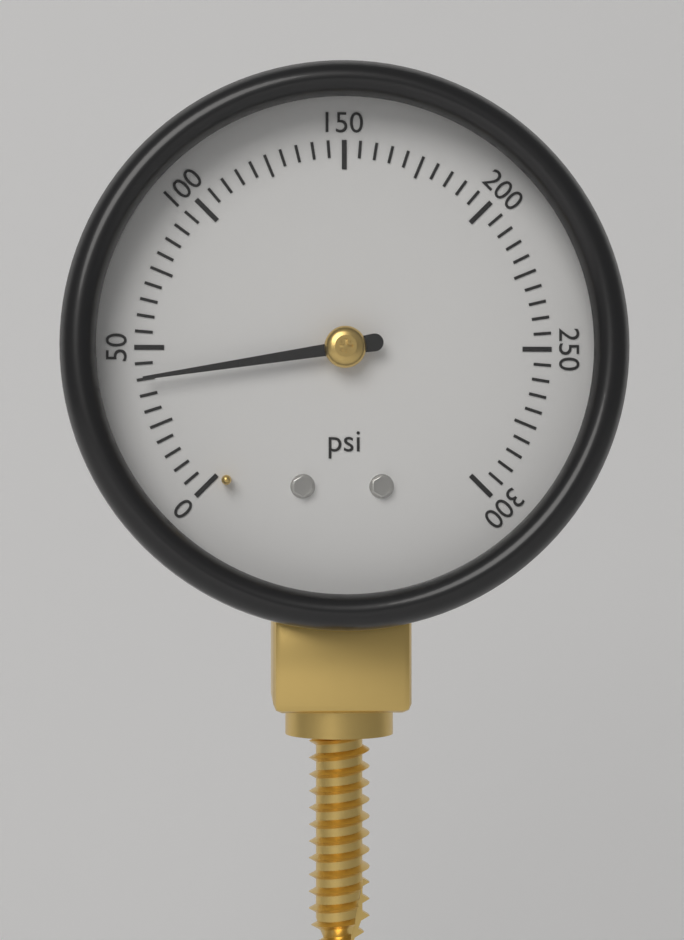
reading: 40 psi
